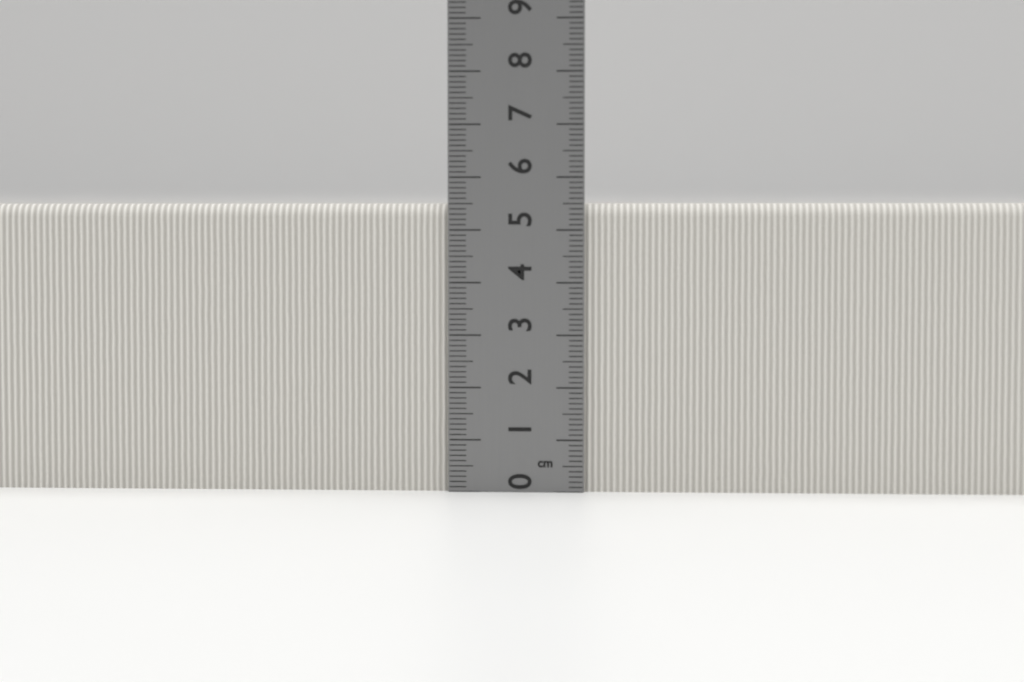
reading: 5.5 cm
